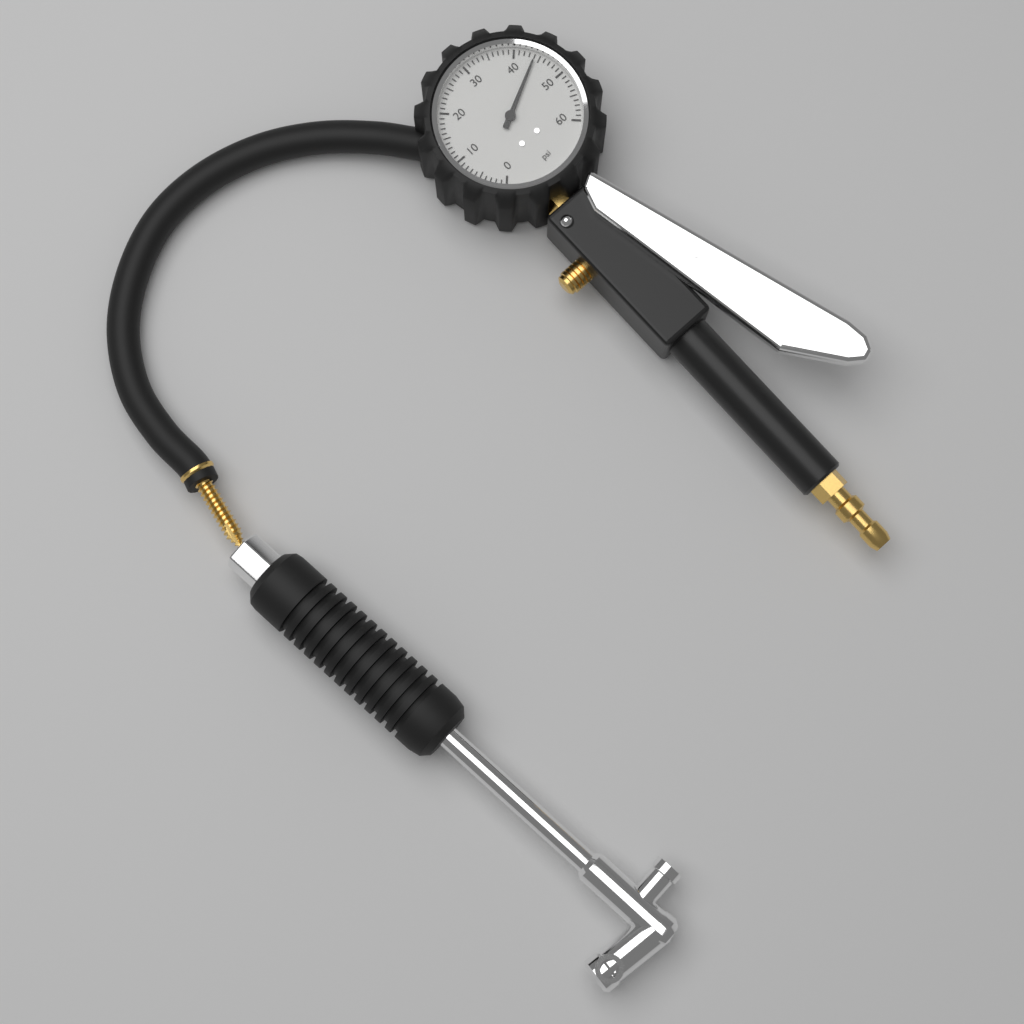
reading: 44 psi
